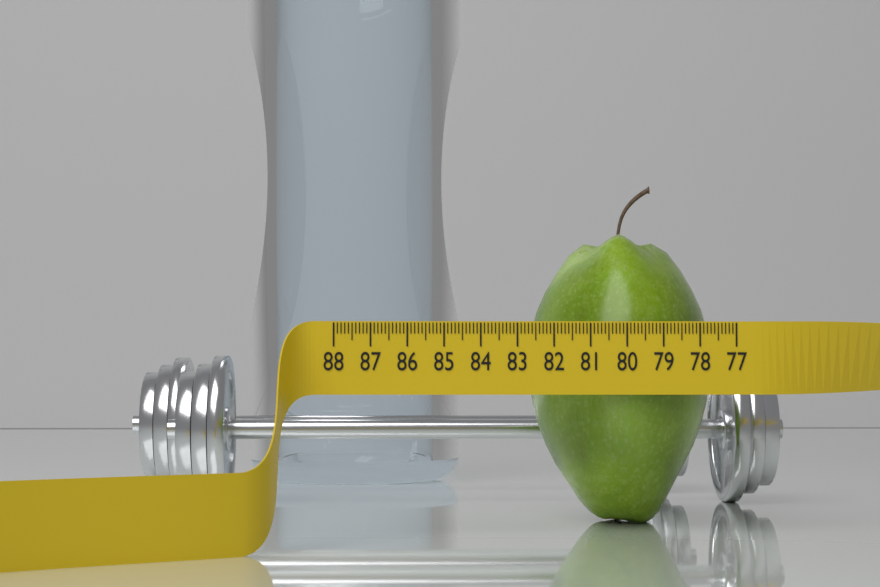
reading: 82.3 (no unit)
